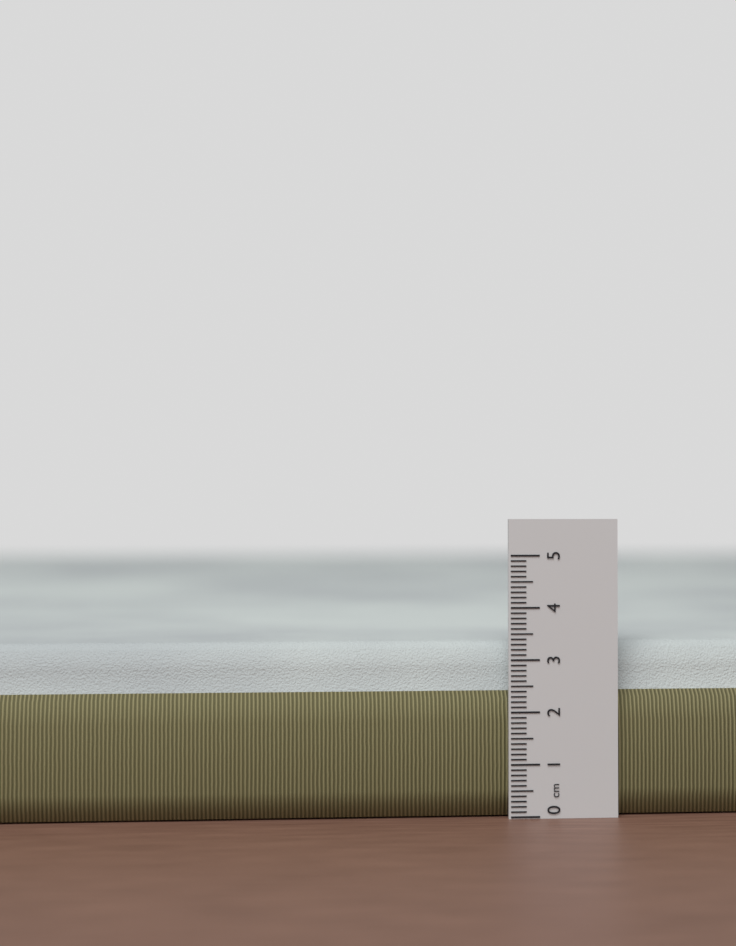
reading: 3.3 cm
